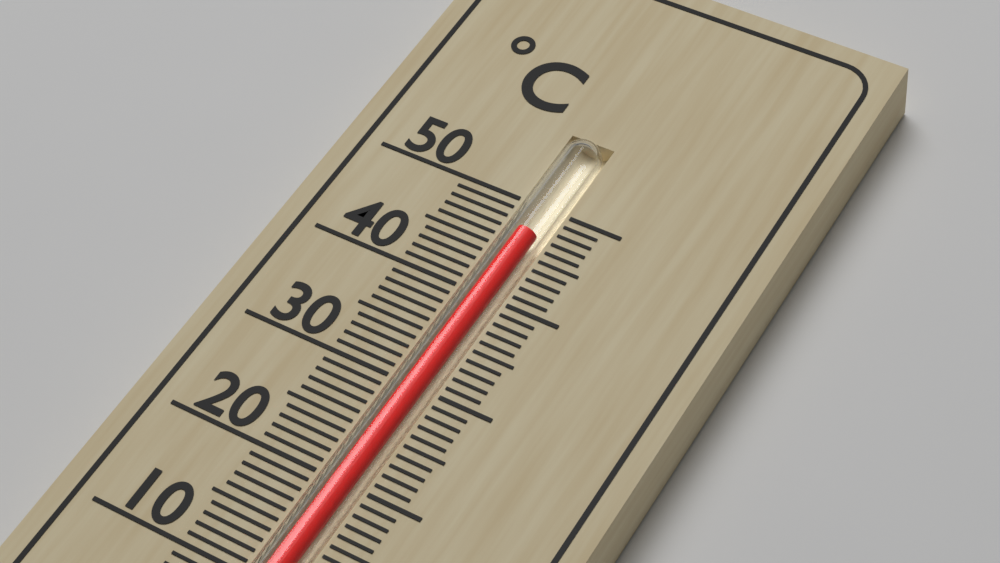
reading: 47 °C
